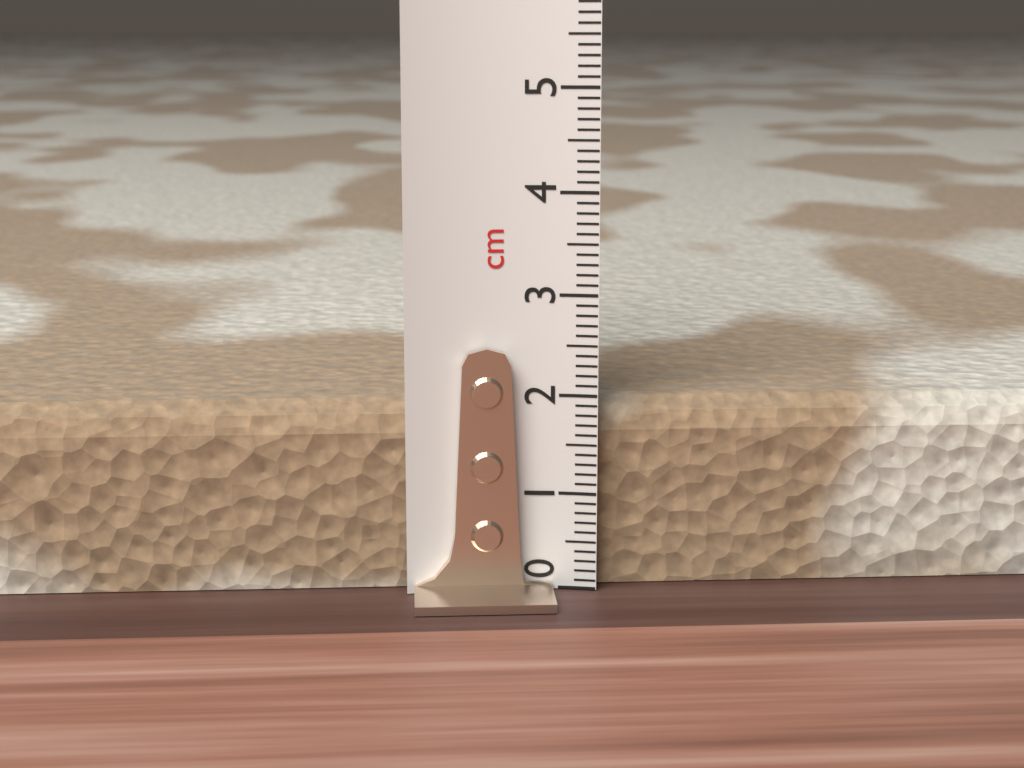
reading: 1.9 cm
